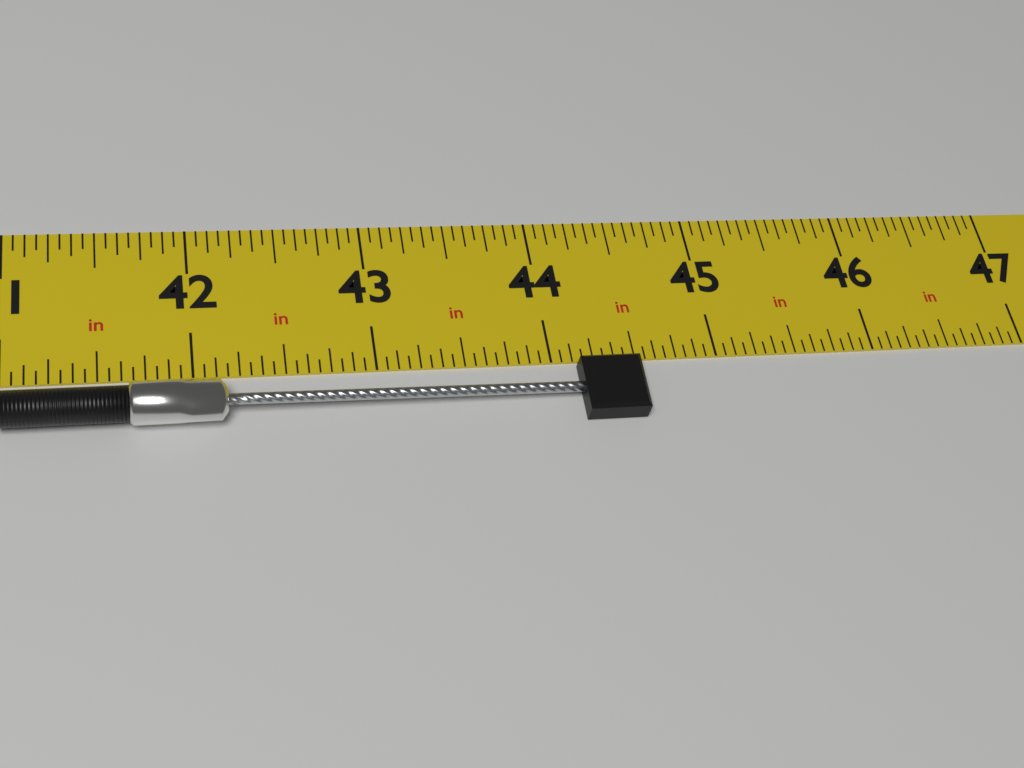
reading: 44.5000 in
